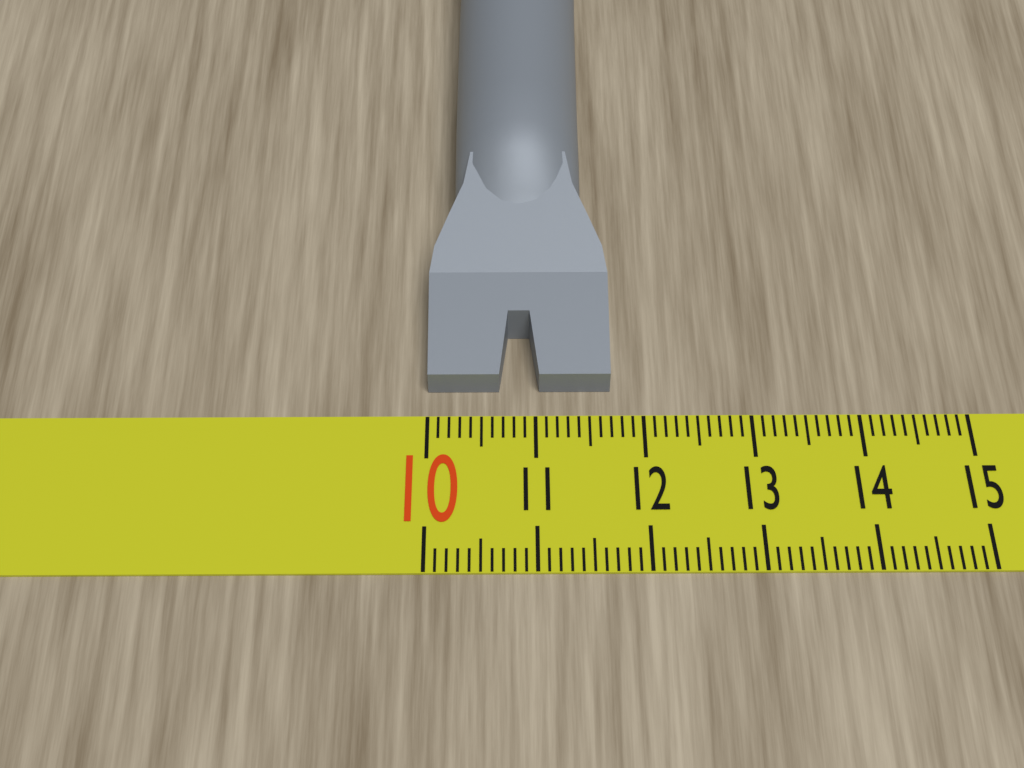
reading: 11.7 (no unit)
